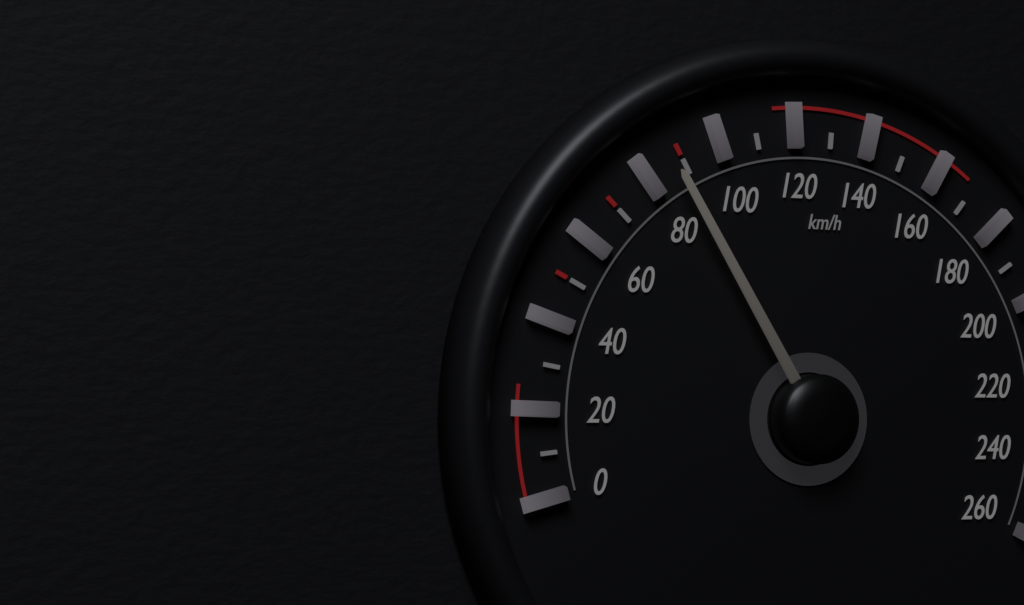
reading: 87 km/h
